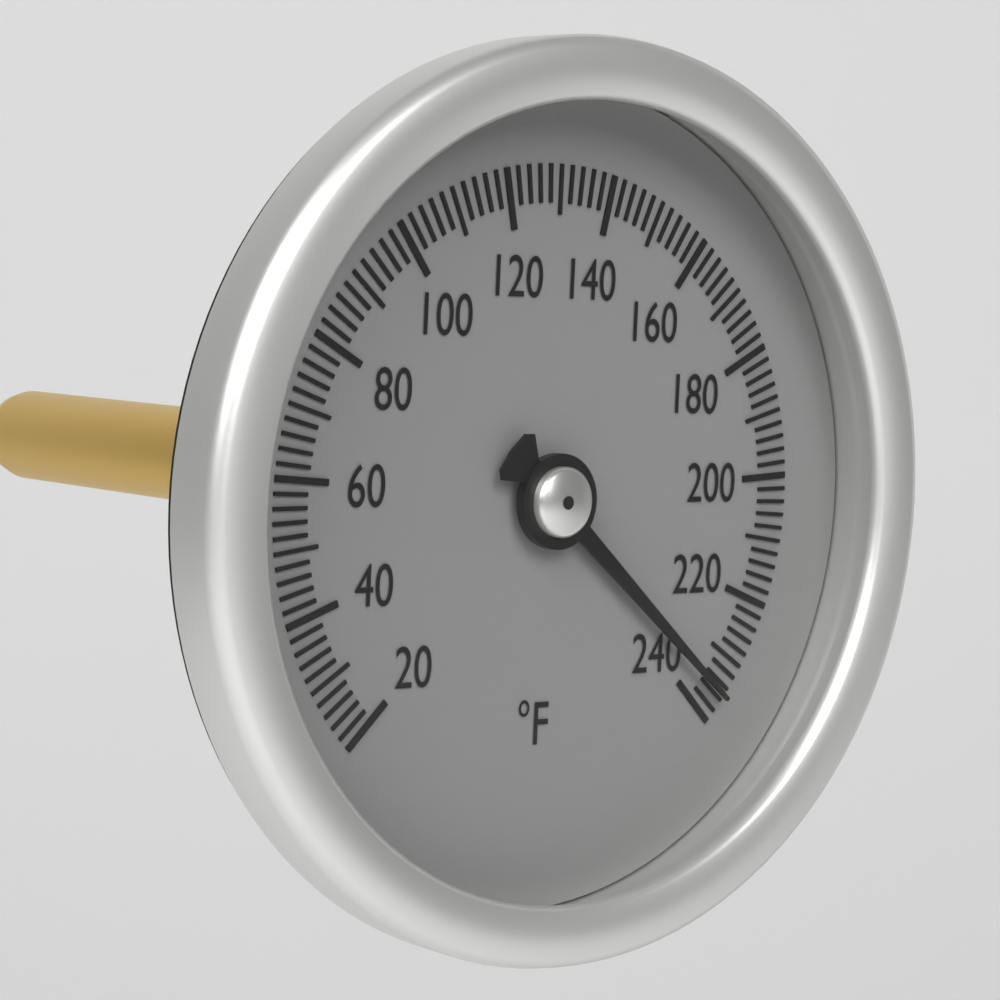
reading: 236 °F
